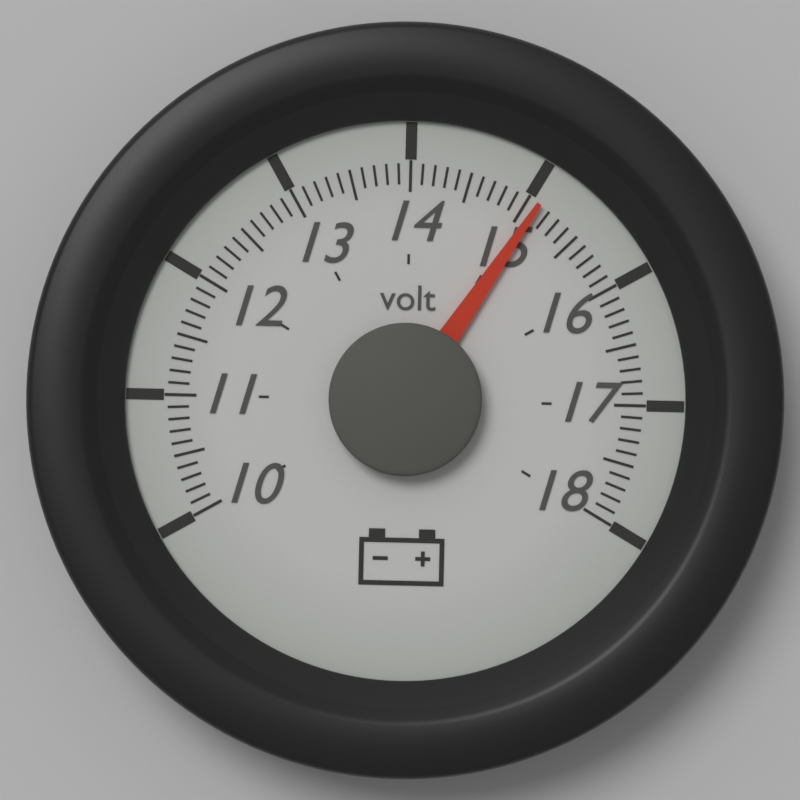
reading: 15.1 volt
